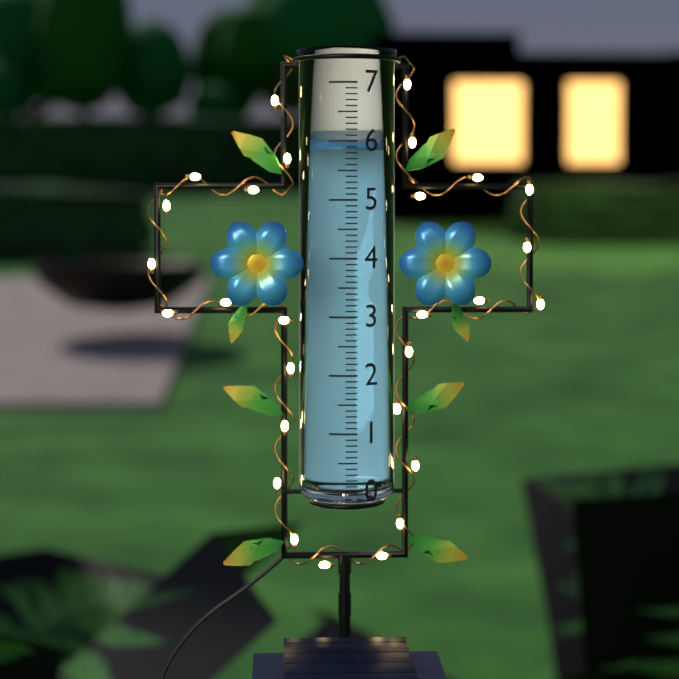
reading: 5.9 (no unit)
